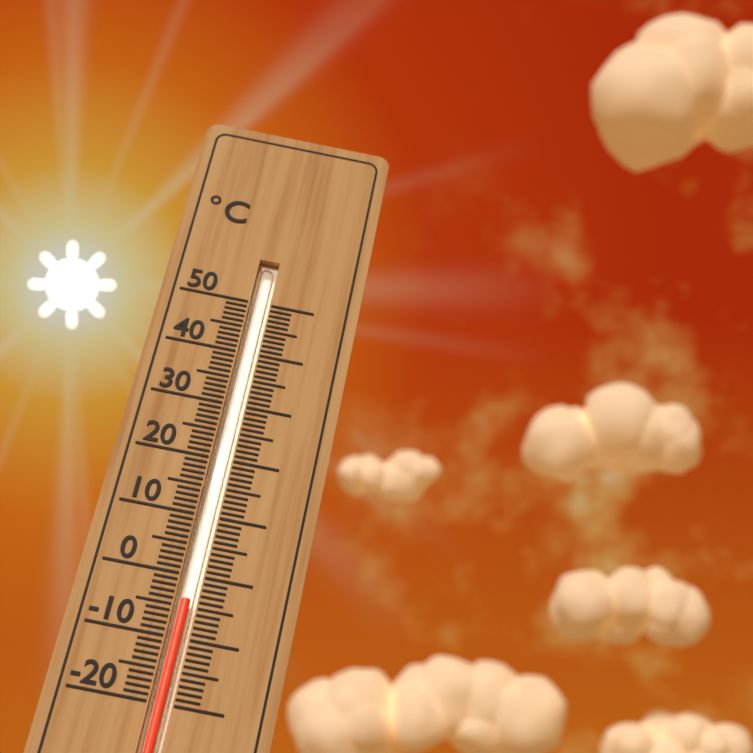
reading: -4 °C
